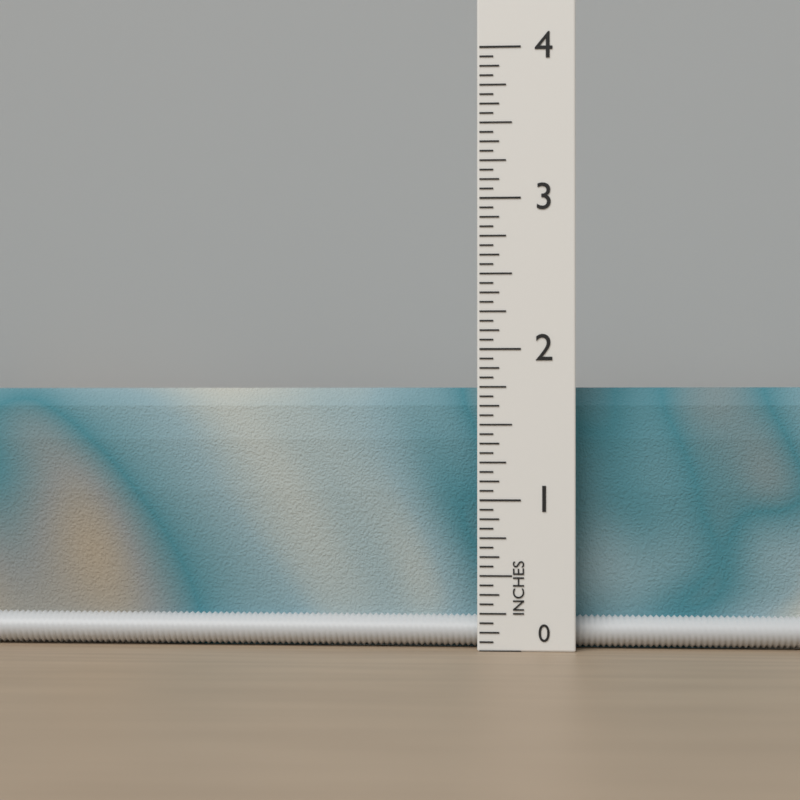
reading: 1.7500 in
